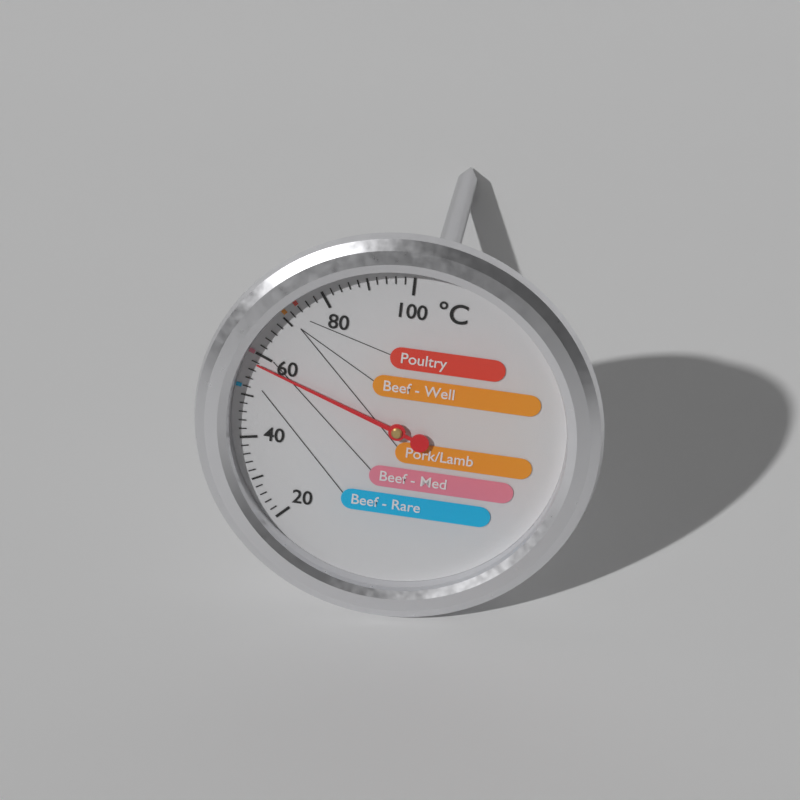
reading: 58 °C
